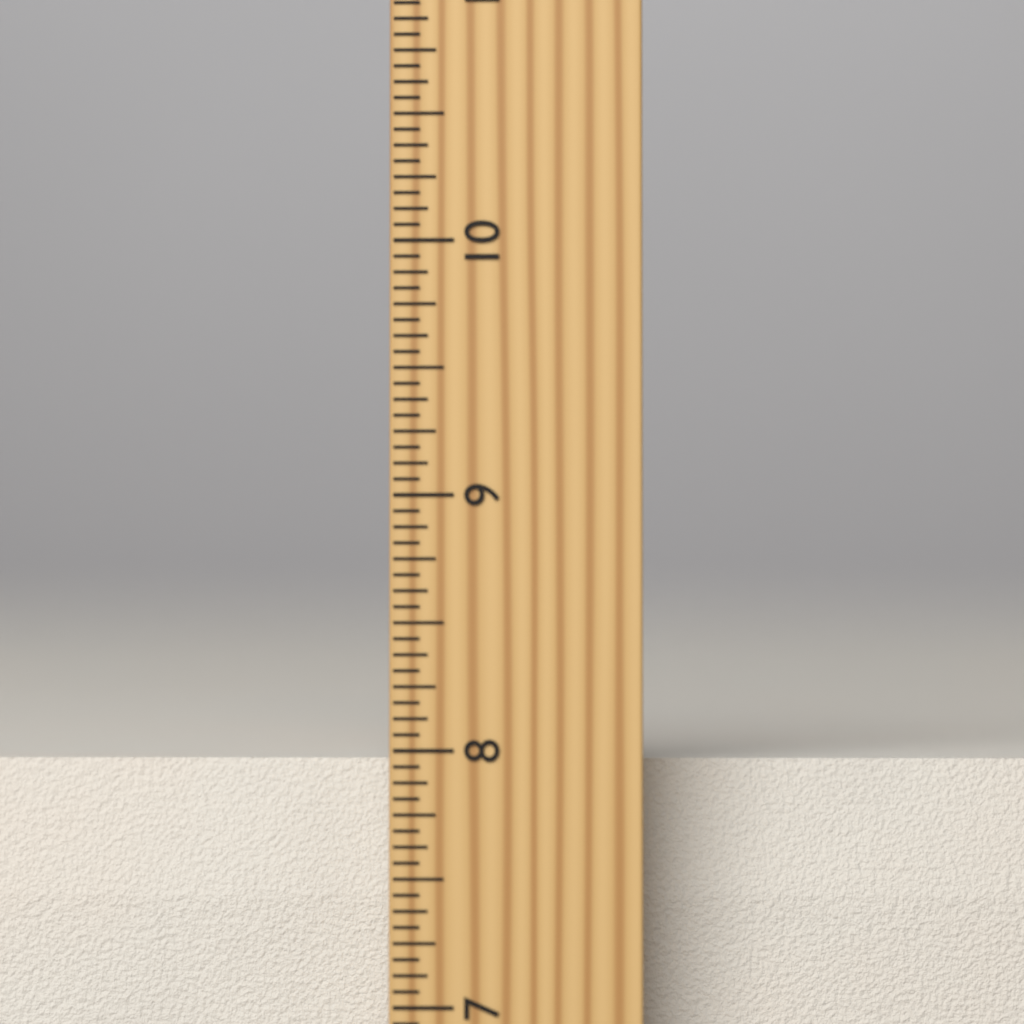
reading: 7.9375 inch
